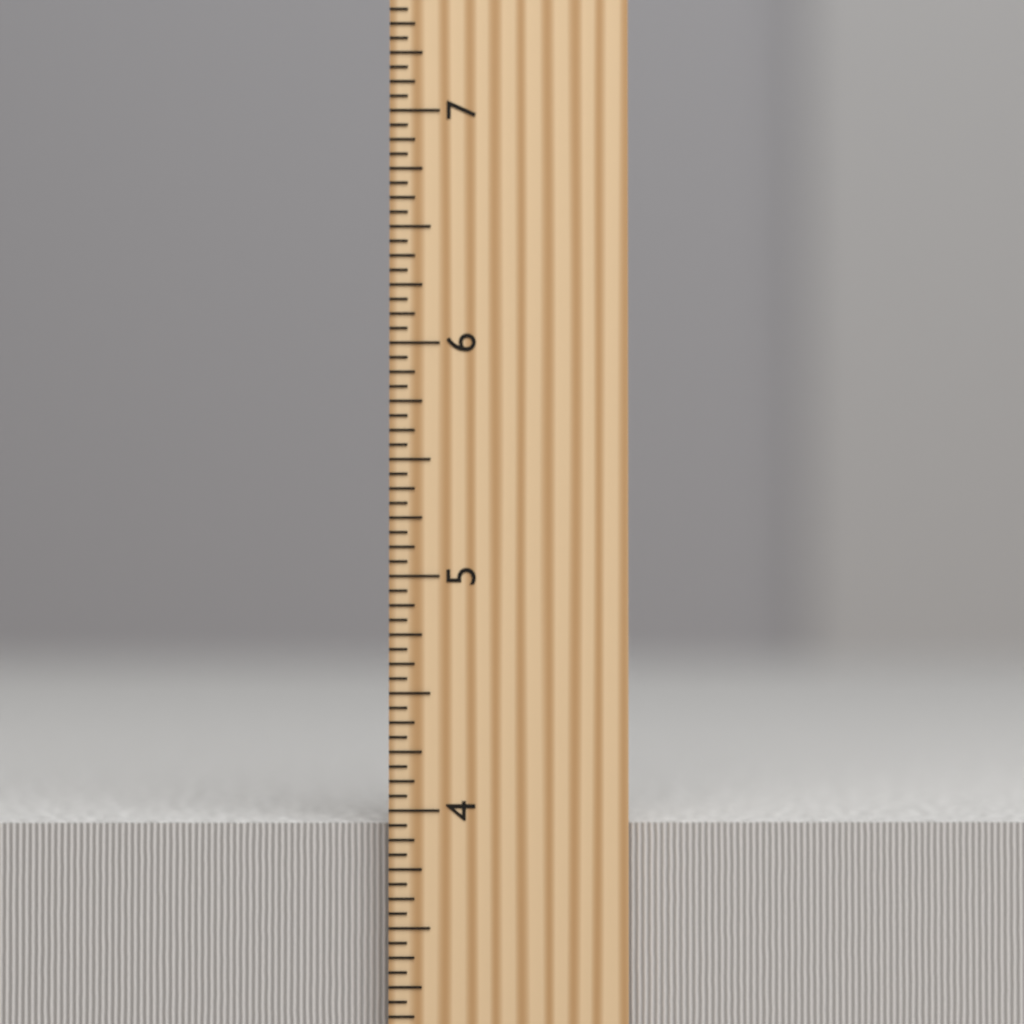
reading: 3.9375 inch
